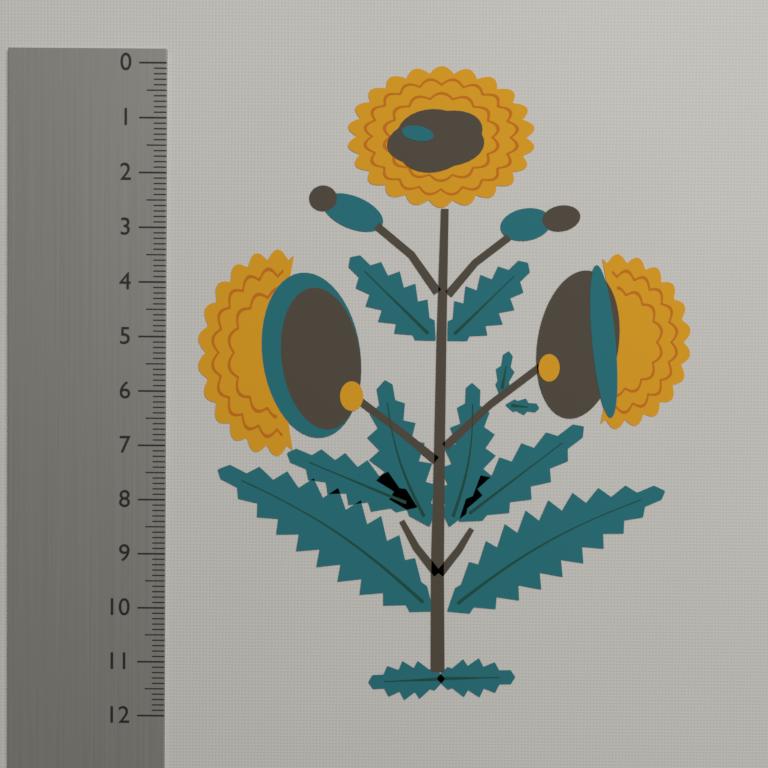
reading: 11.7 (no unit)
